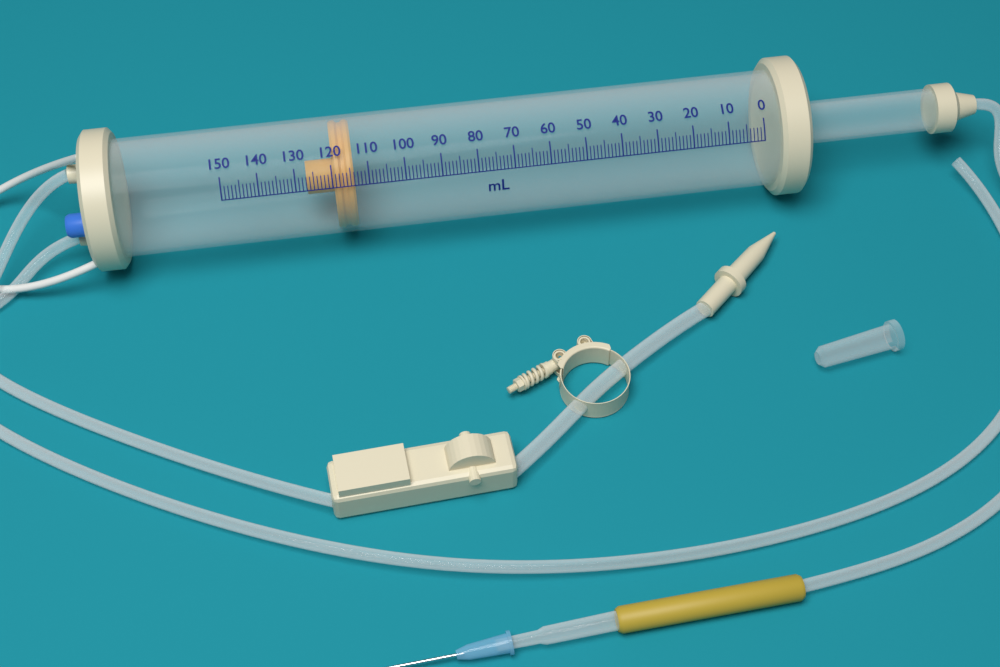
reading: 114 ml
